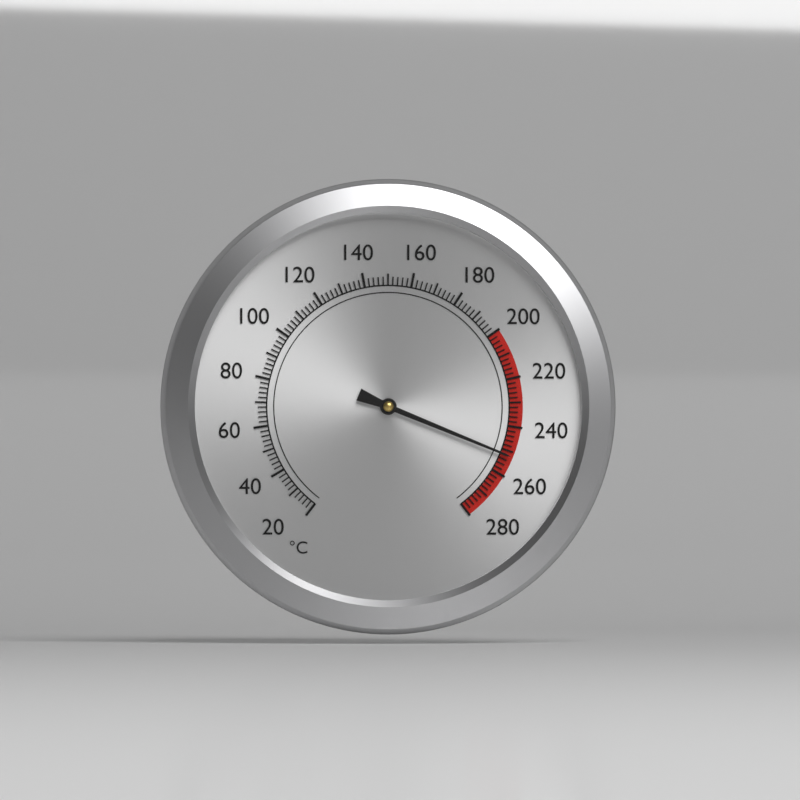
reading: 252 °C
